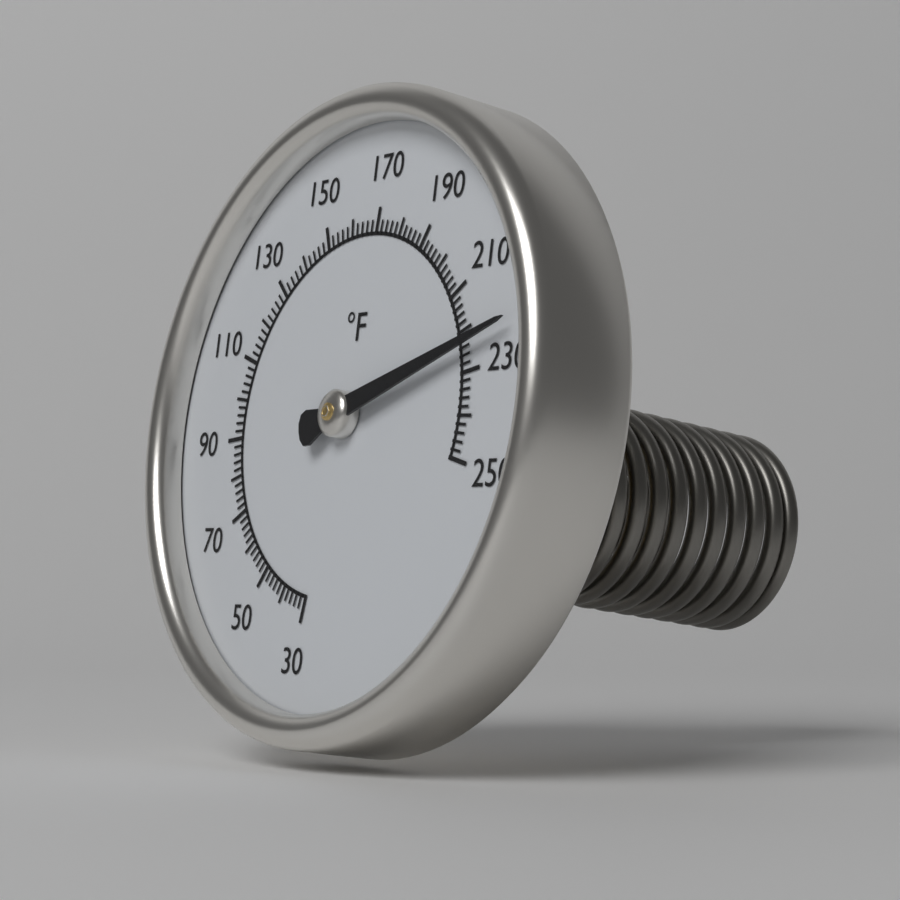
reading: 224 °F
